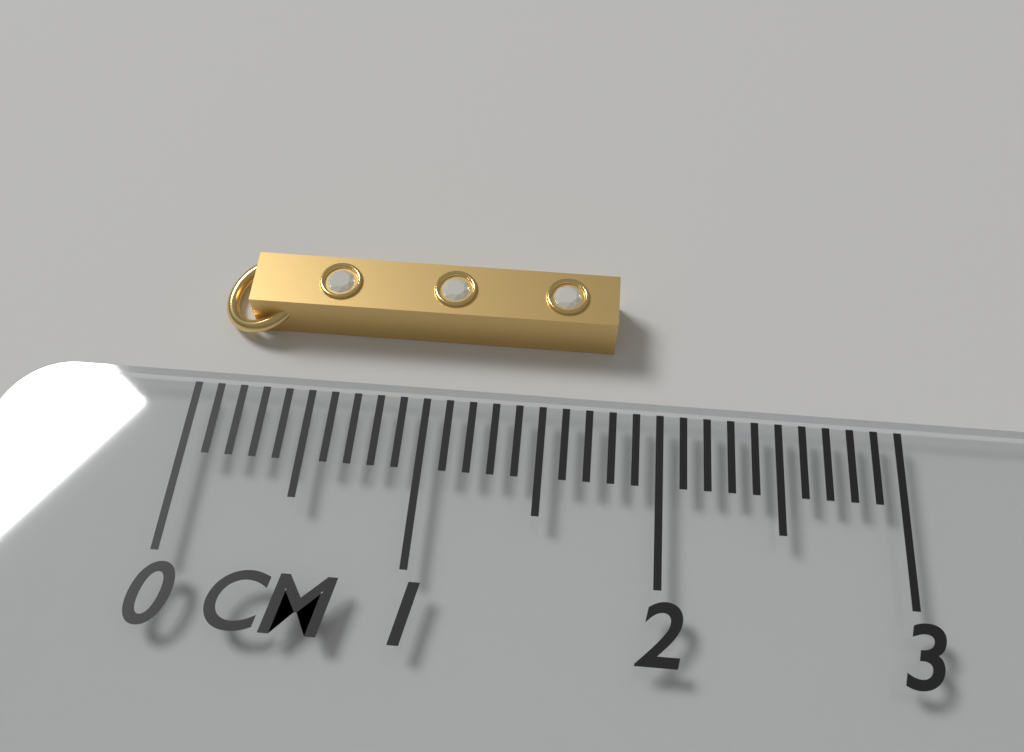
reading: 1.8 cm
